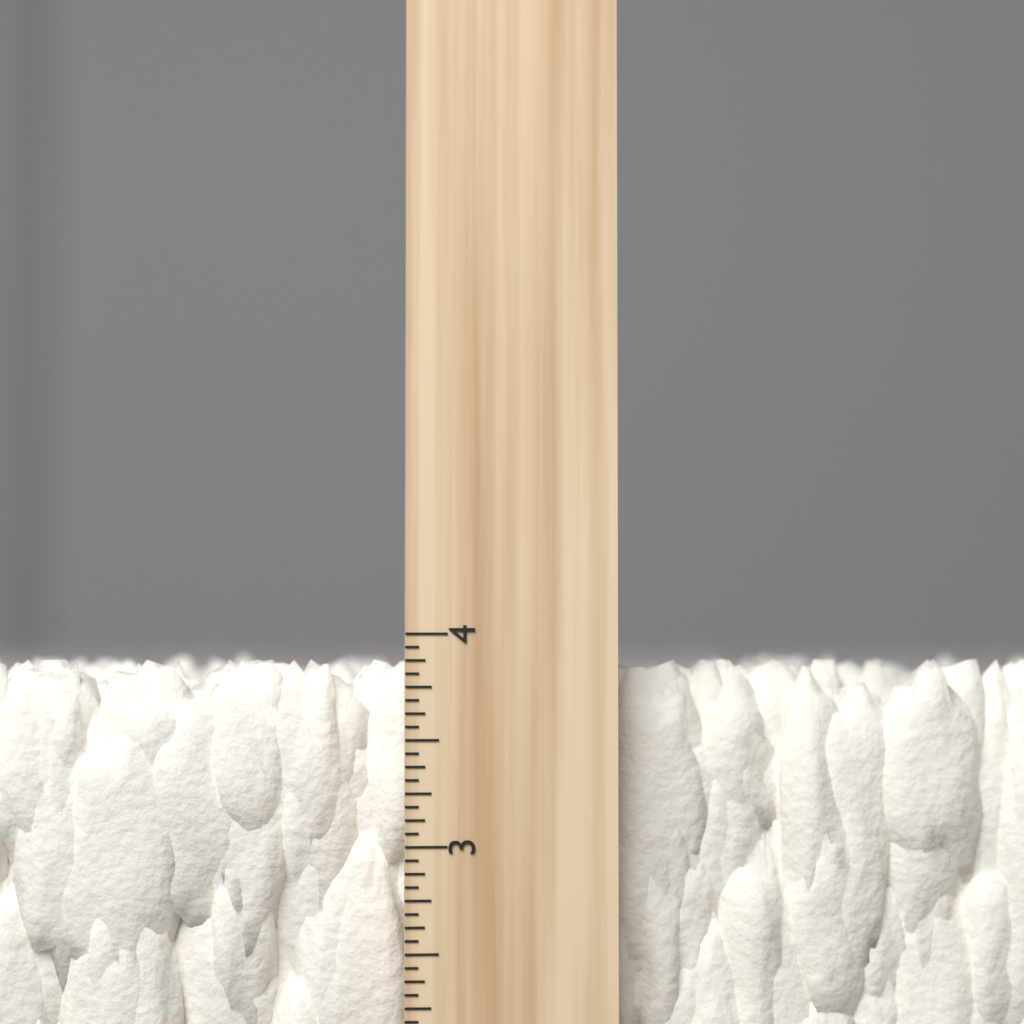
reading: 3.8750 inch
